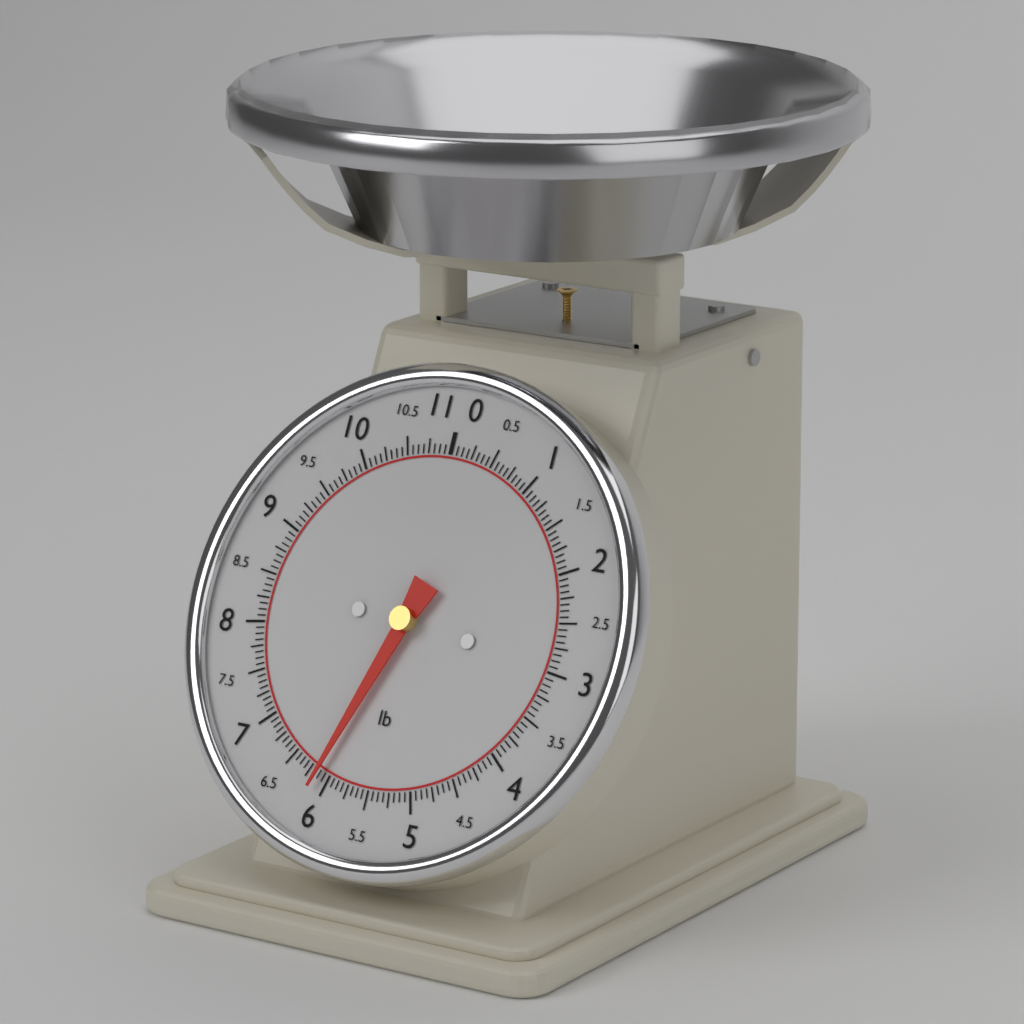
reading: 6.1250 lb
